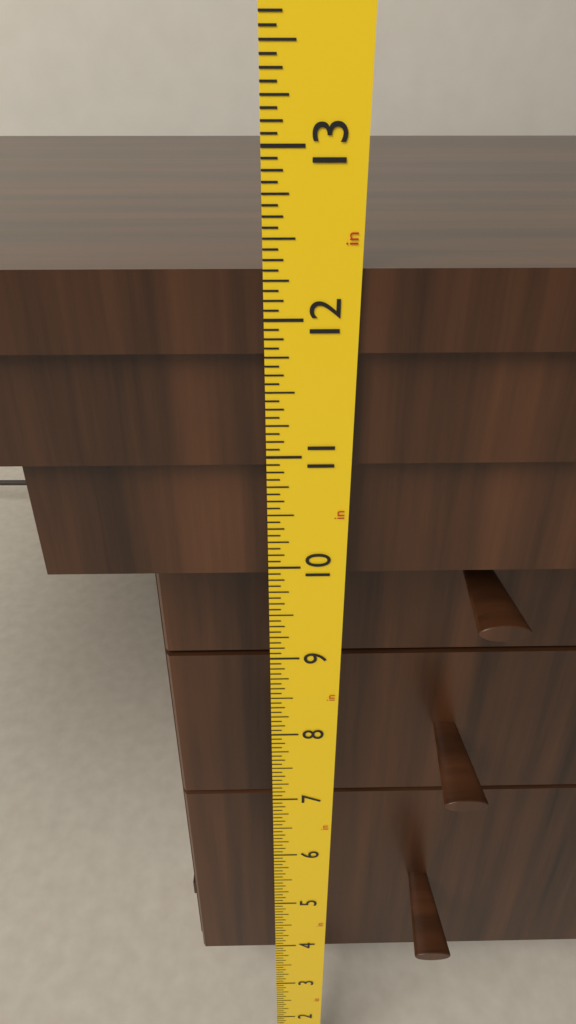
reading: 12.3125 in
